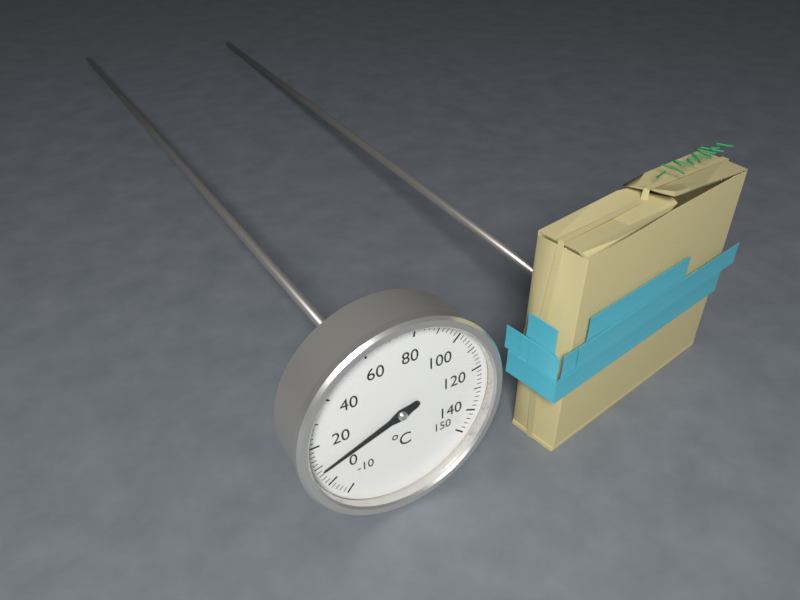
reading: 8 °C
